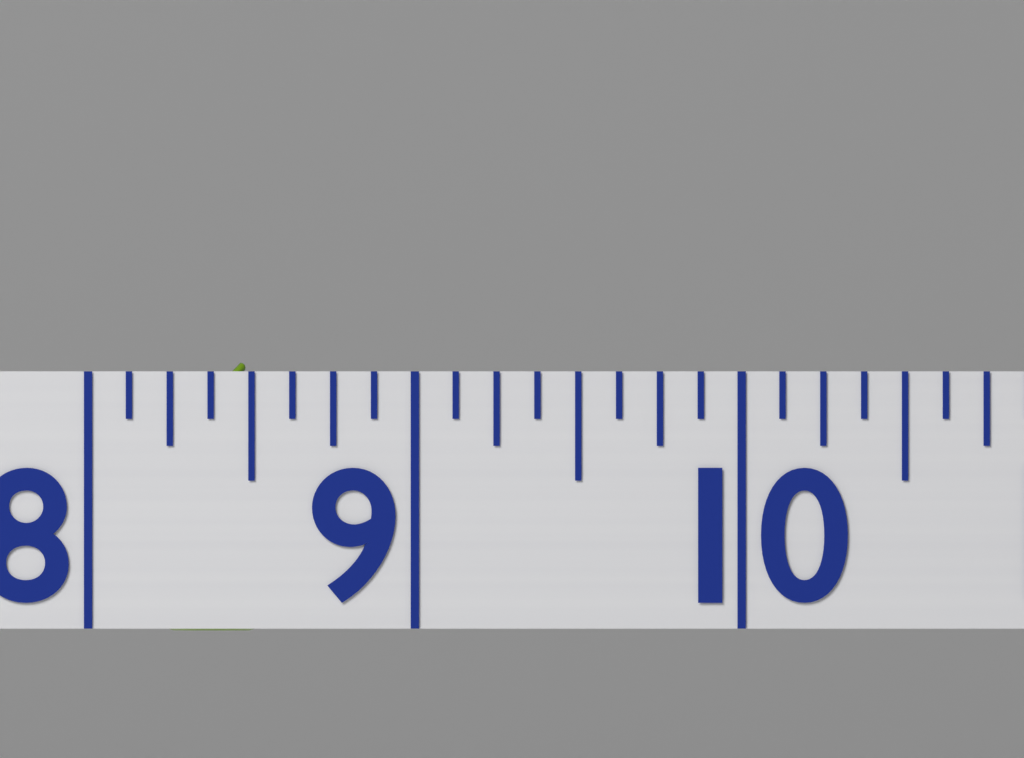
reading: 8.750 (no unit)
